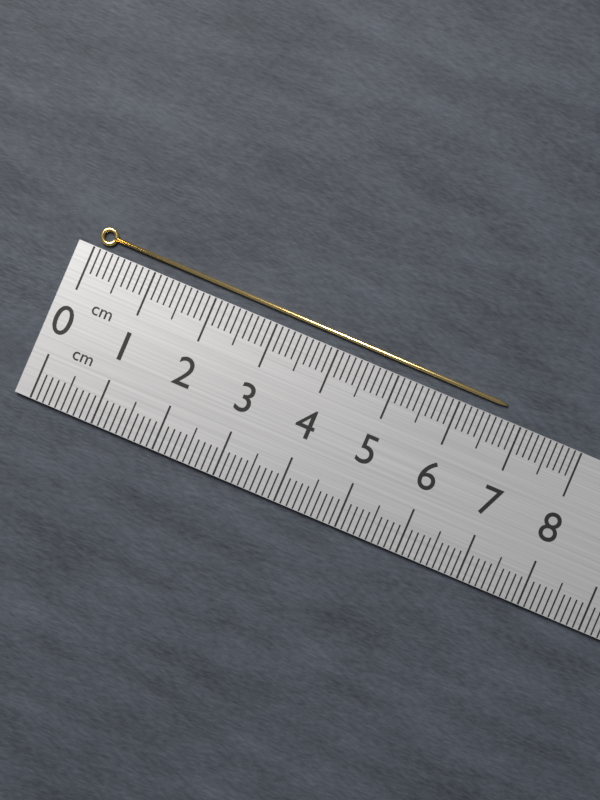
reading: 6.7 cm
